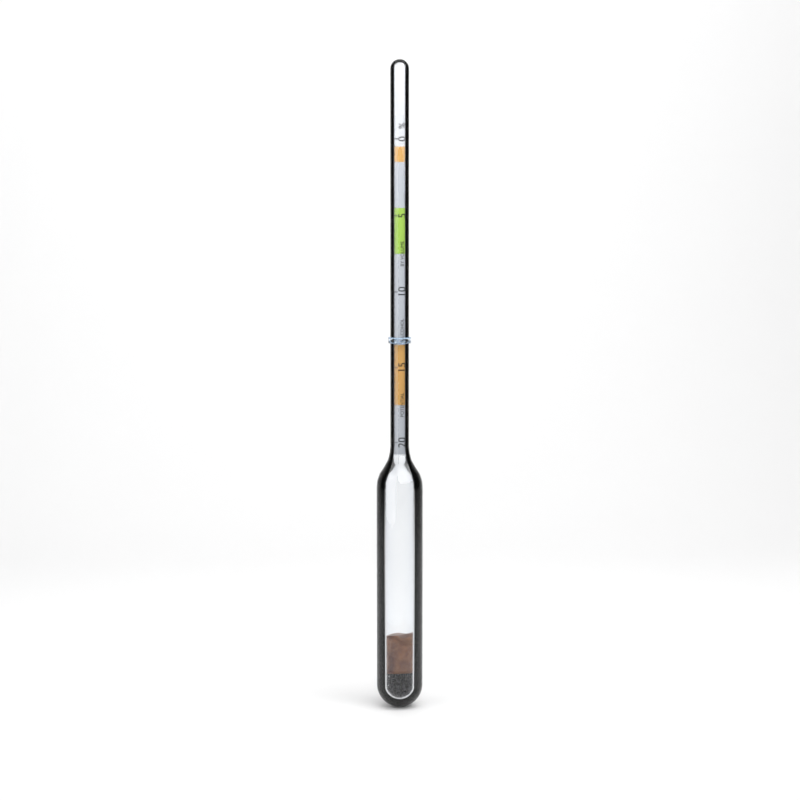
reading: 13.0 %
